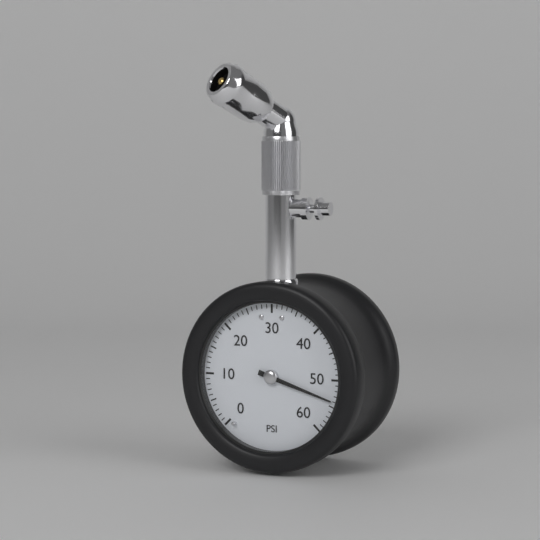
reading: 54 psi
